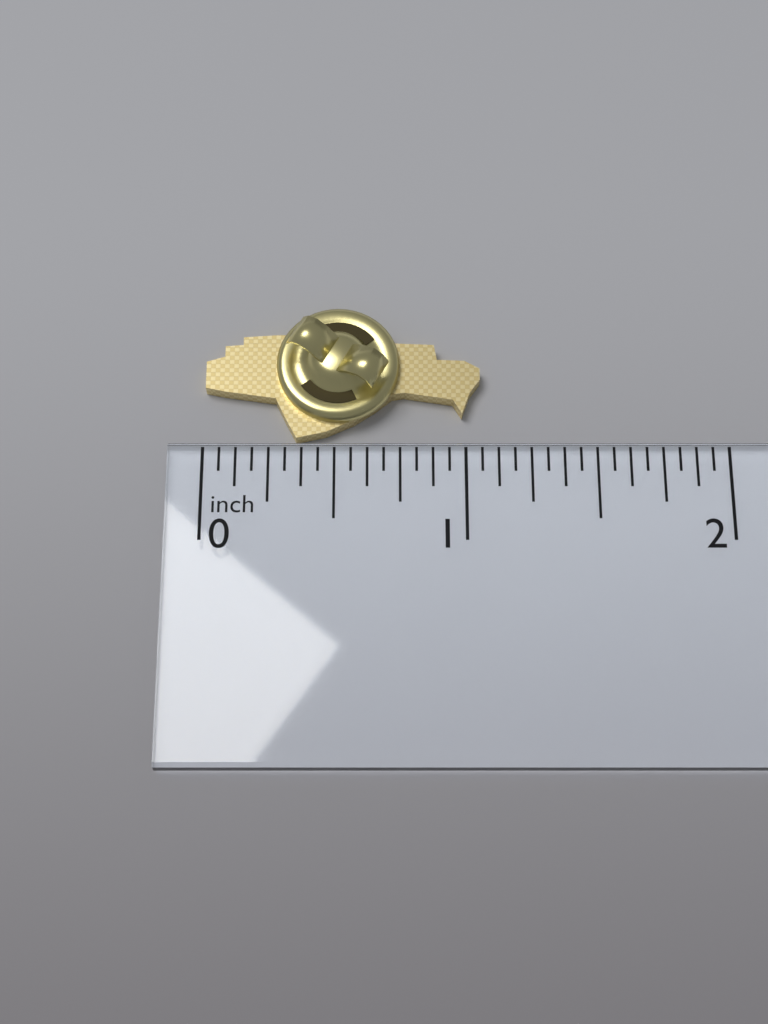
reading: 1.0600 inch
